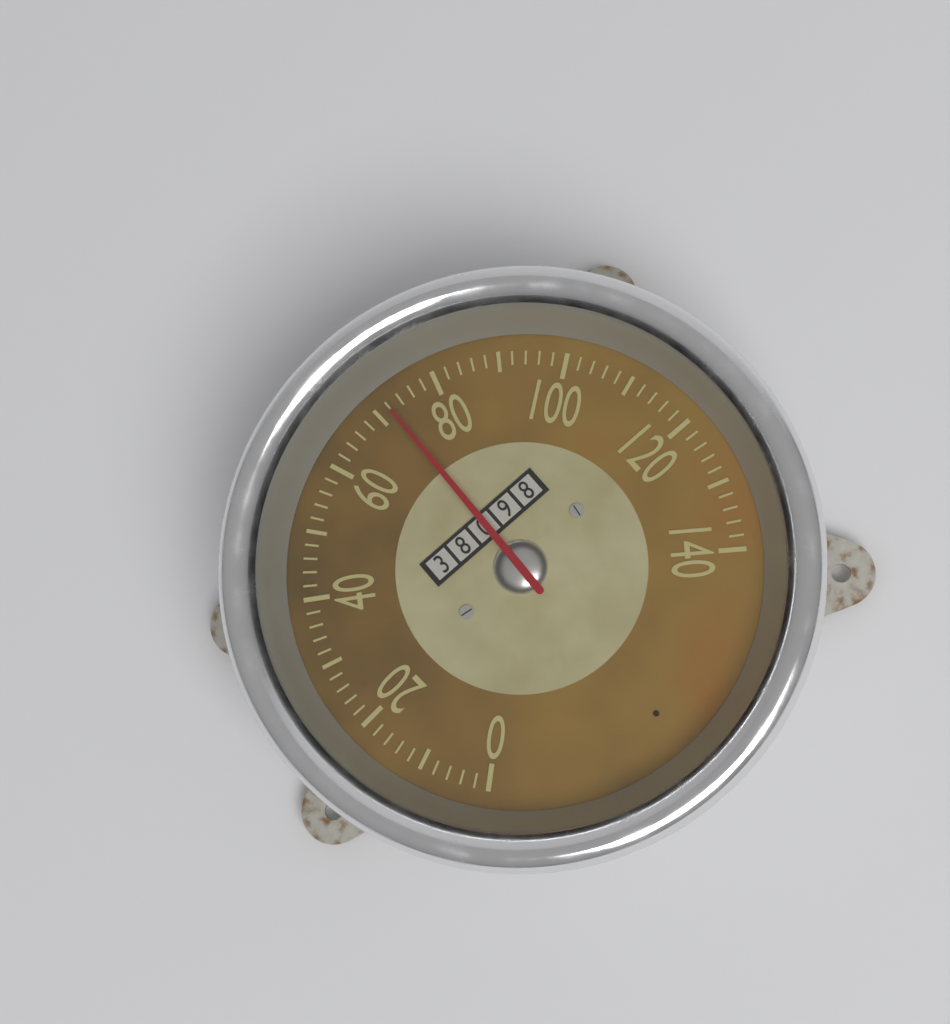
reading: 72 (no unit)
